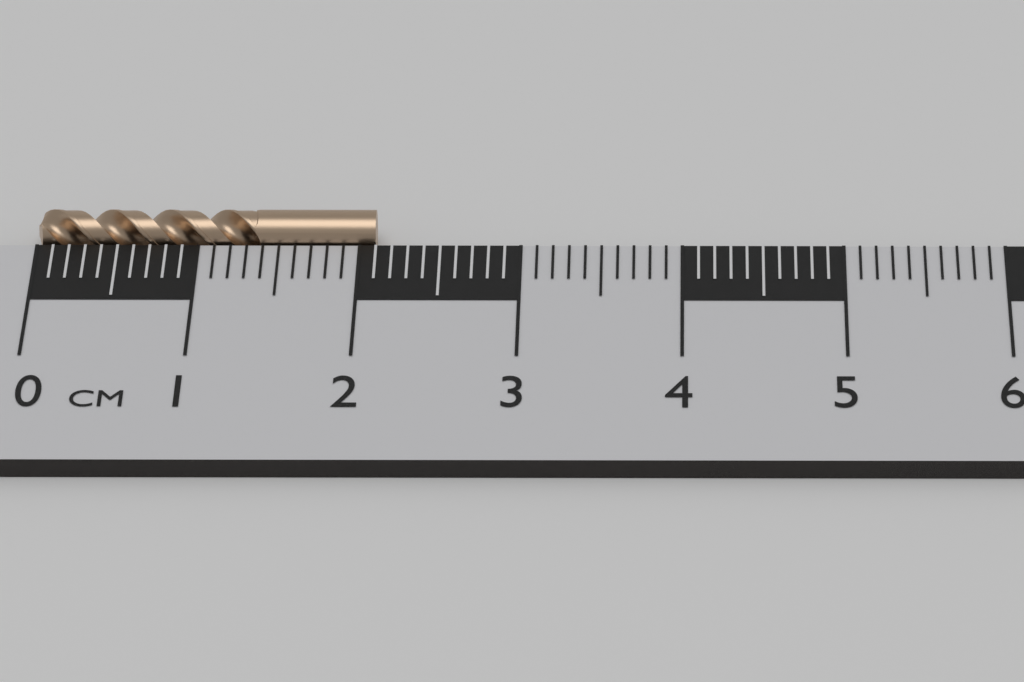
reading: 2.1 cm
